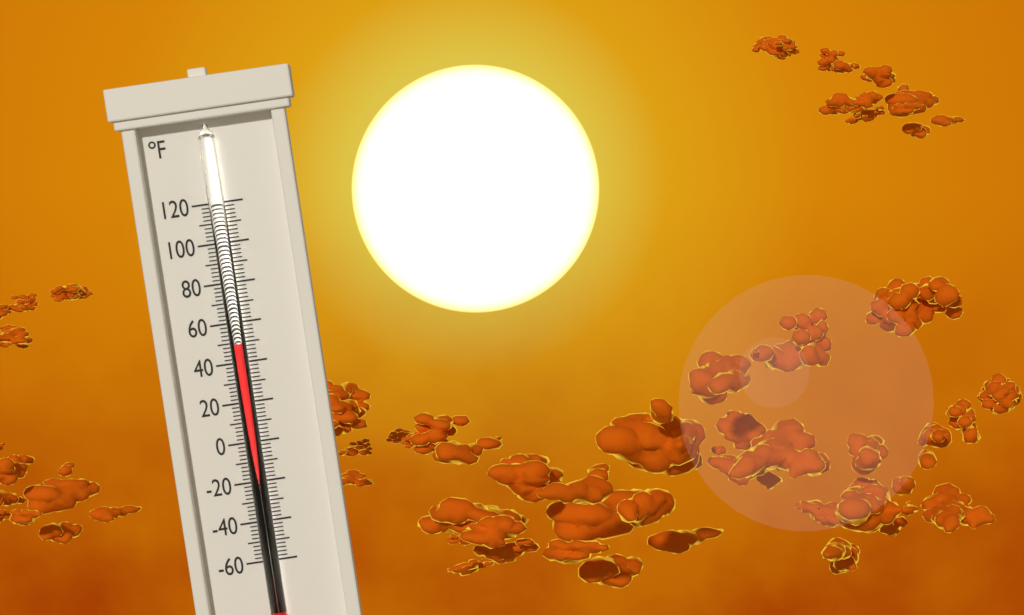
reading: 50 °F
